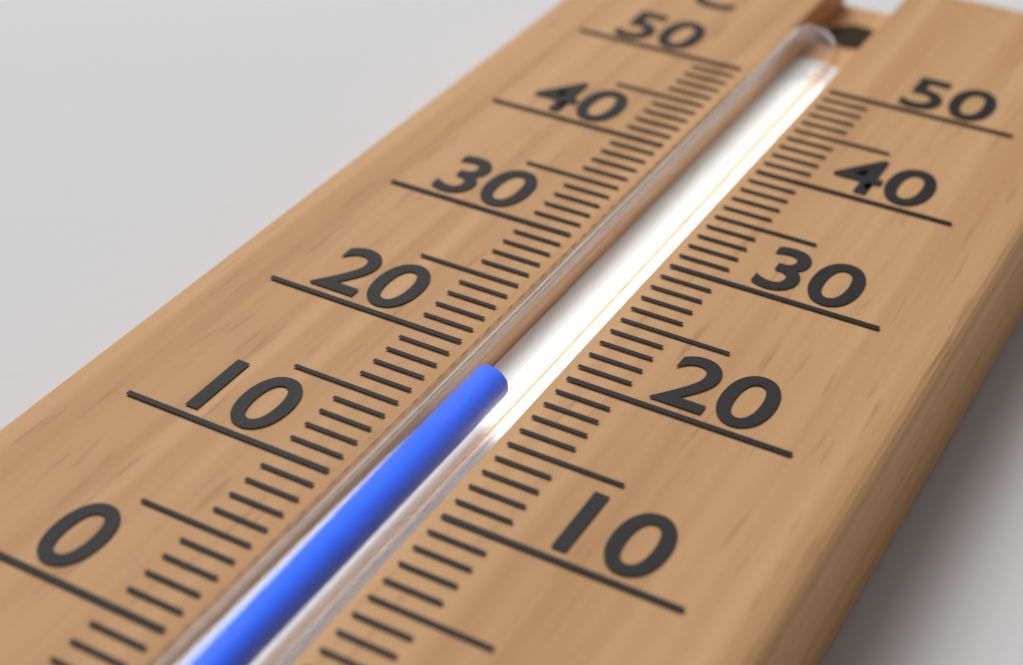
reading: 18 °C
